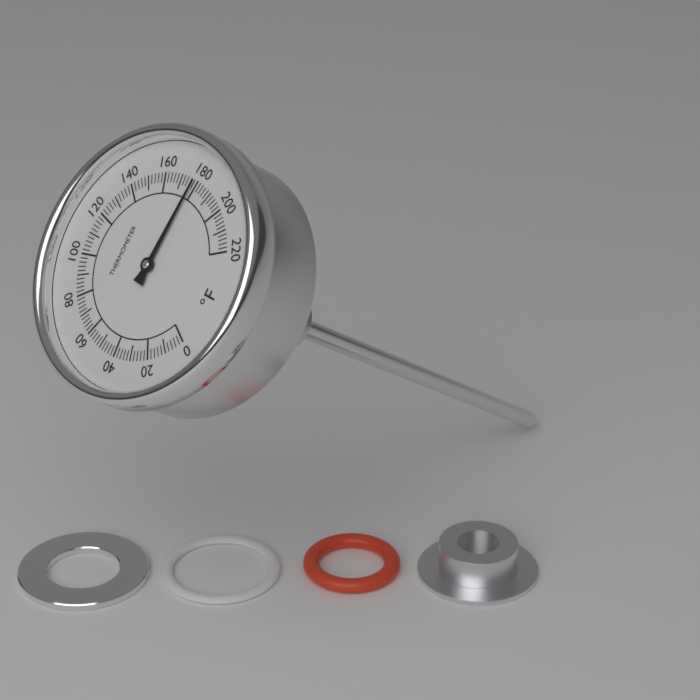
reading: 178 °F
